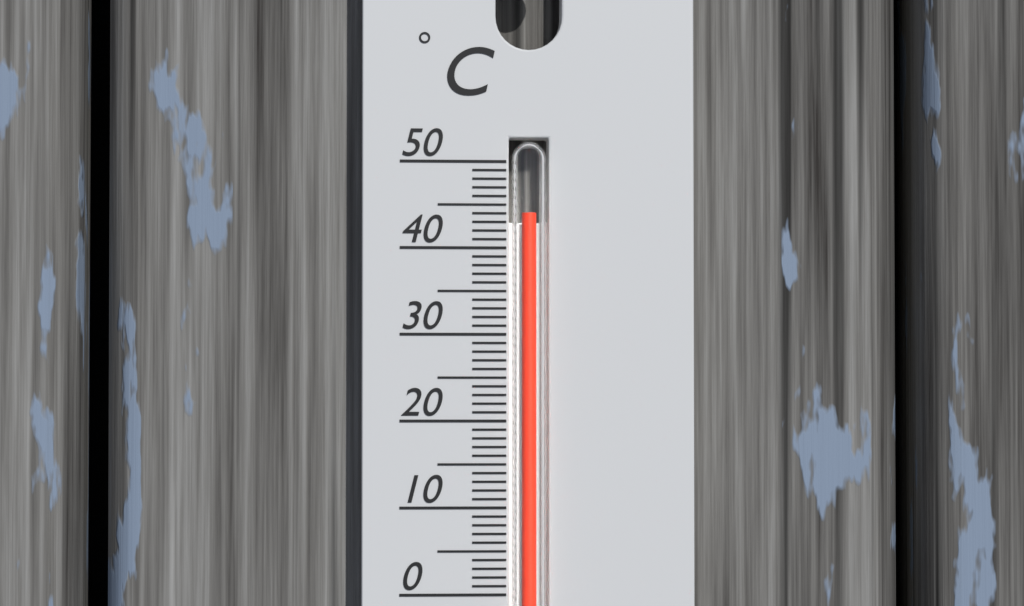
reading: 44 °C
